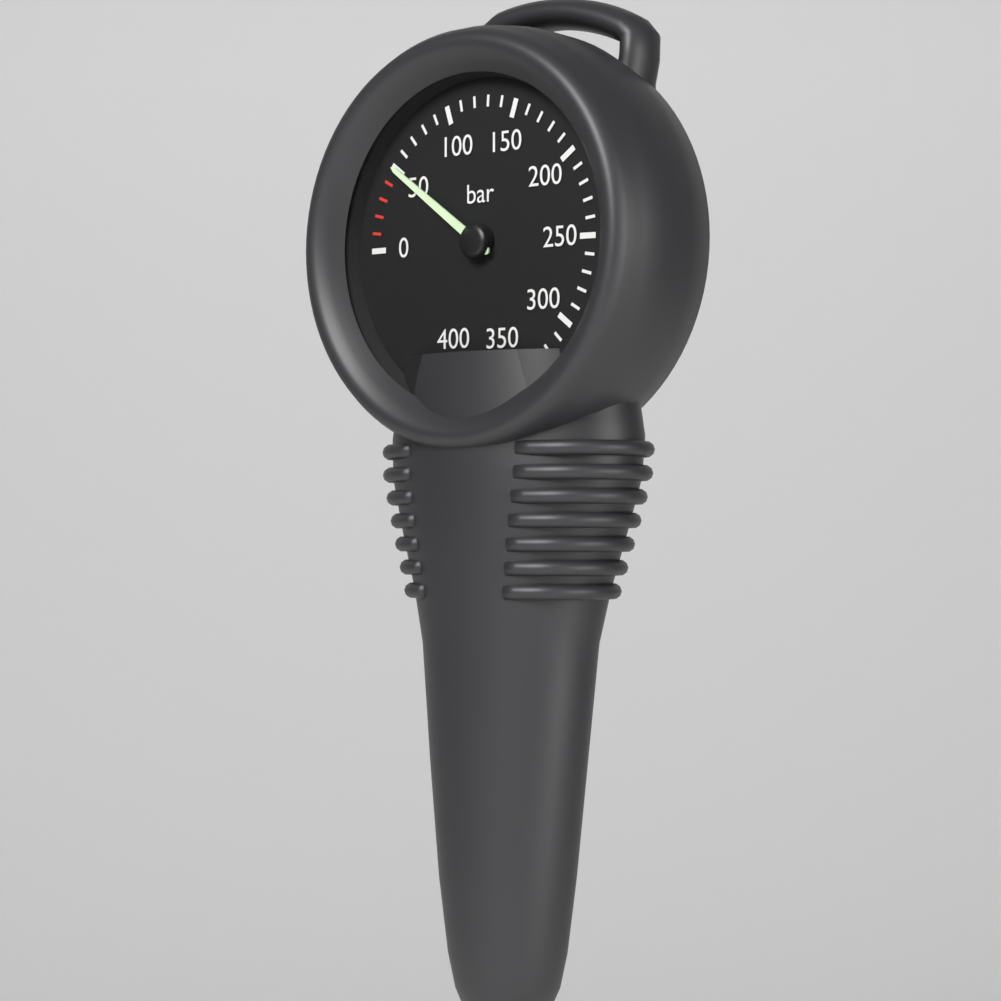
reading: 50 bar
